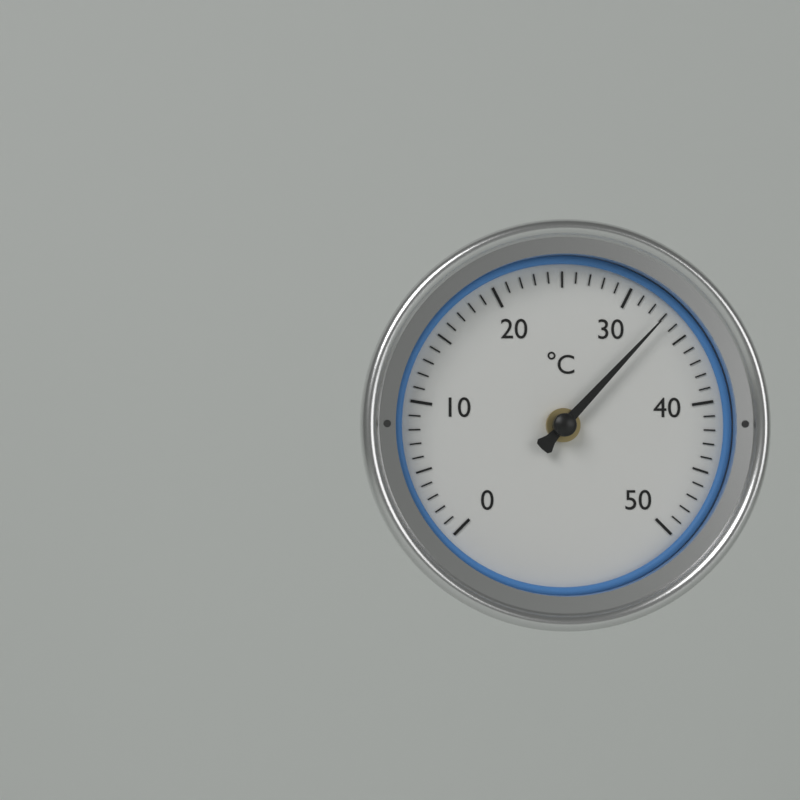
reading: 33 °C
